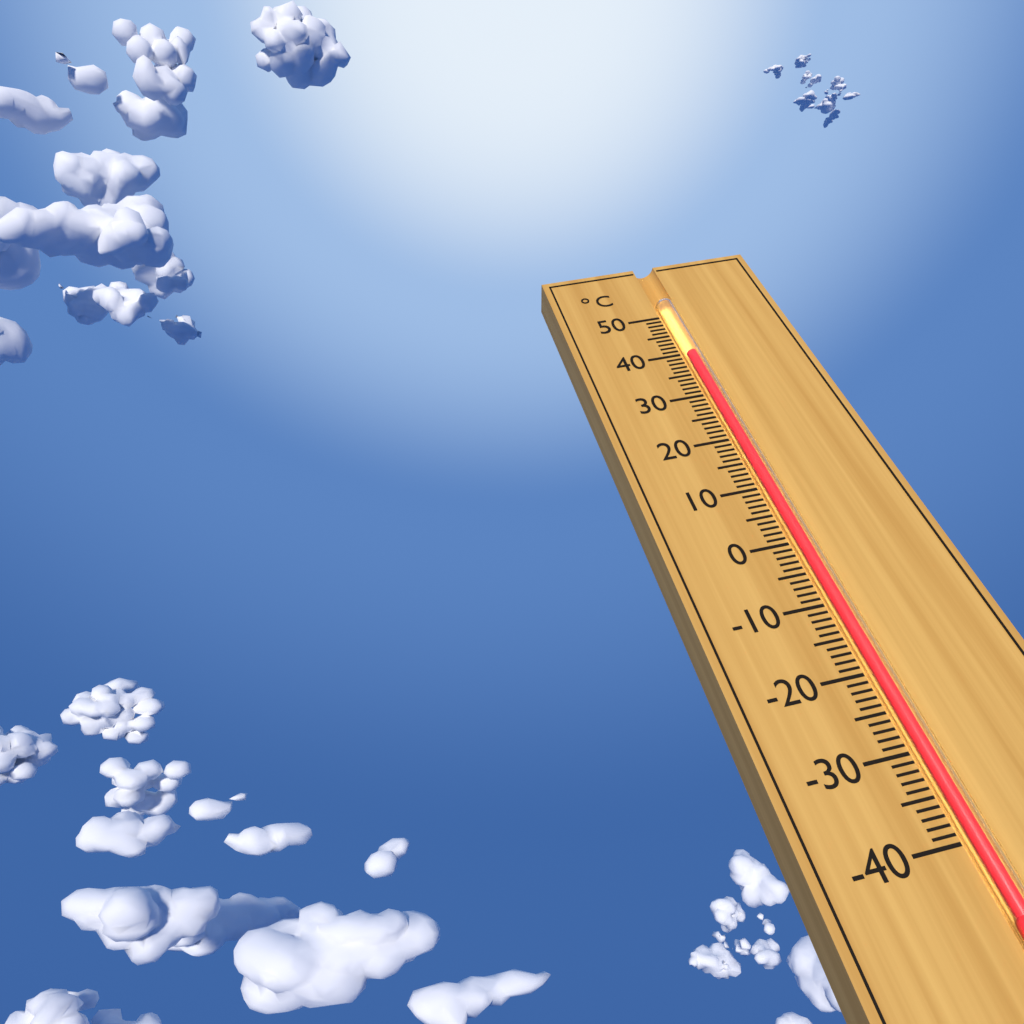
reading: 40 °C
